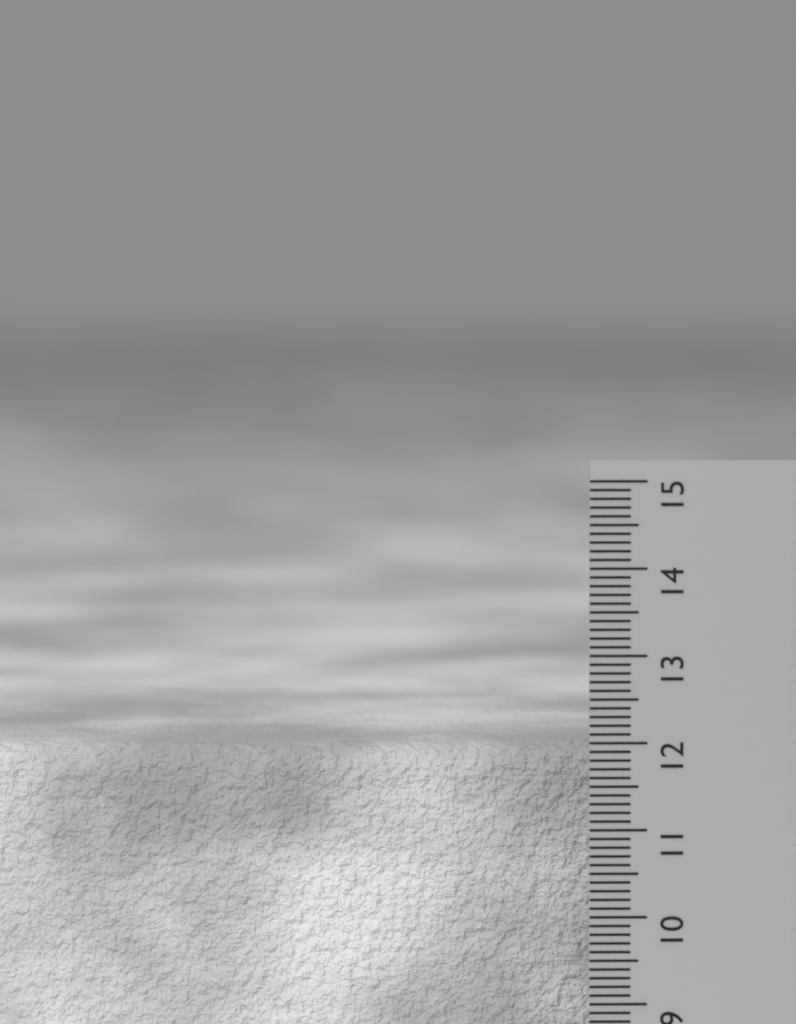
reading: 11.9 cm
